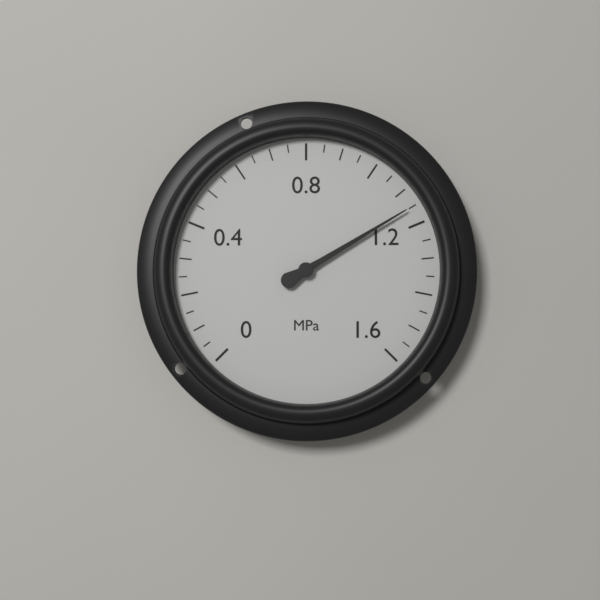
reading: 1.15 MPa
